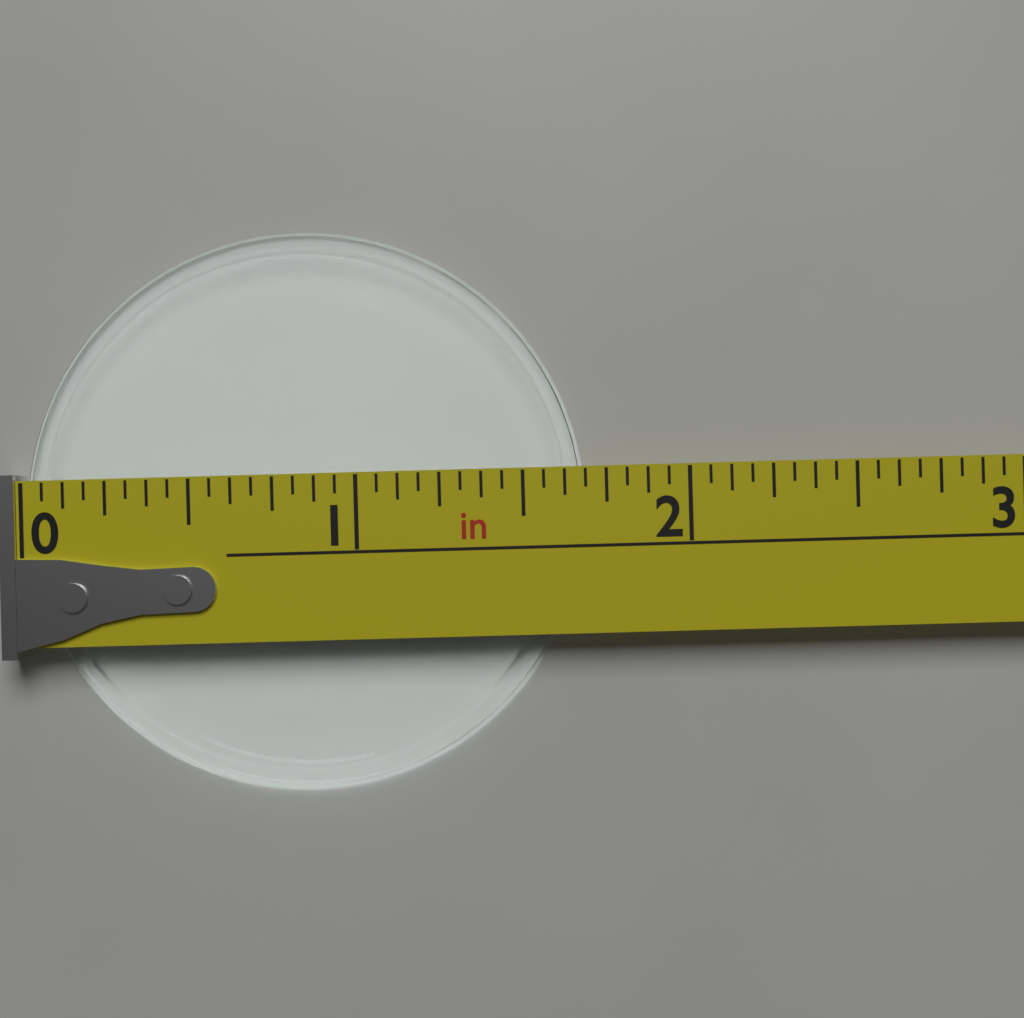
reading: 1.6875 in
